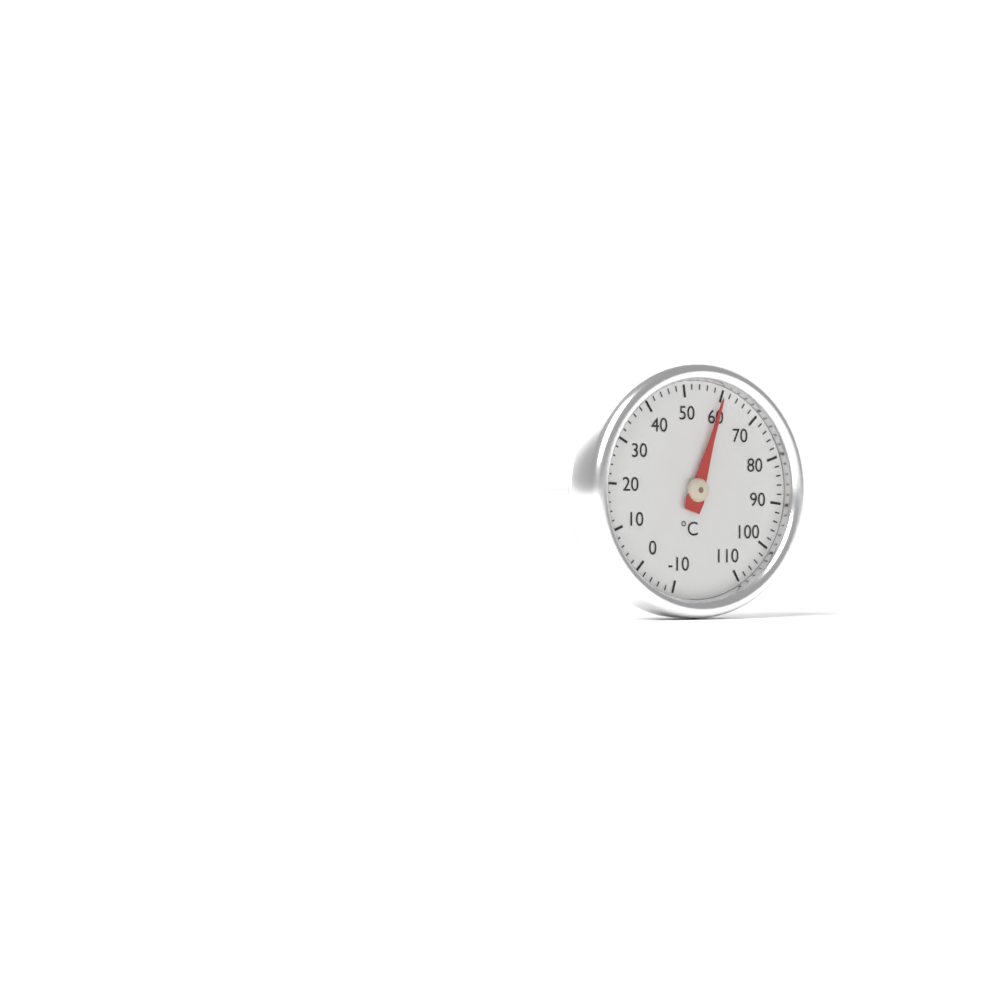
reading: 60 °C
